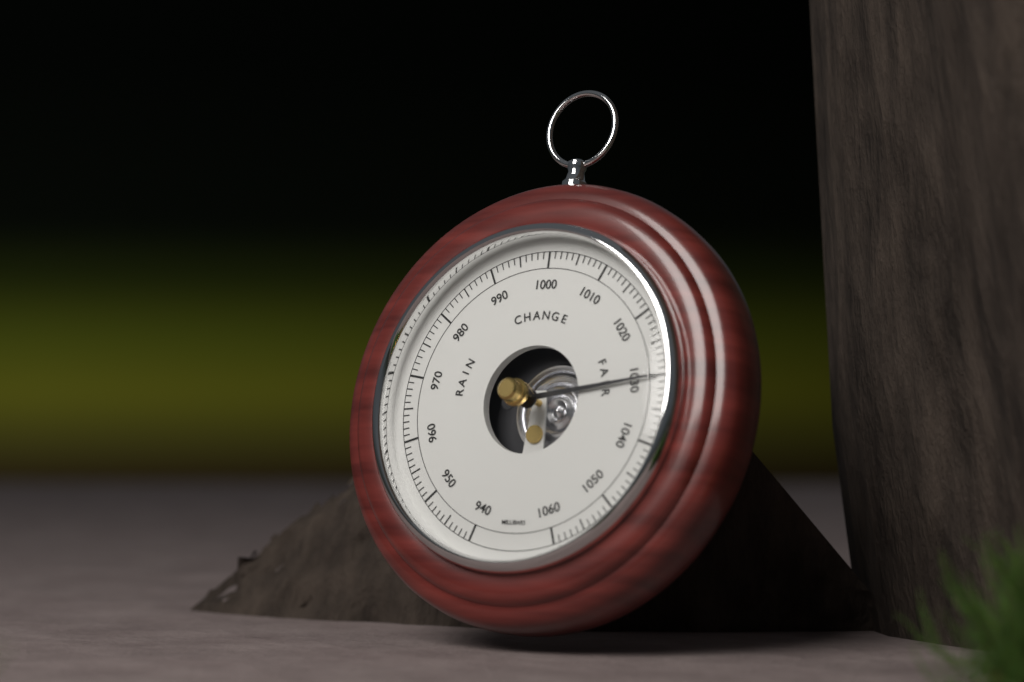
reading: 1030 mbar
